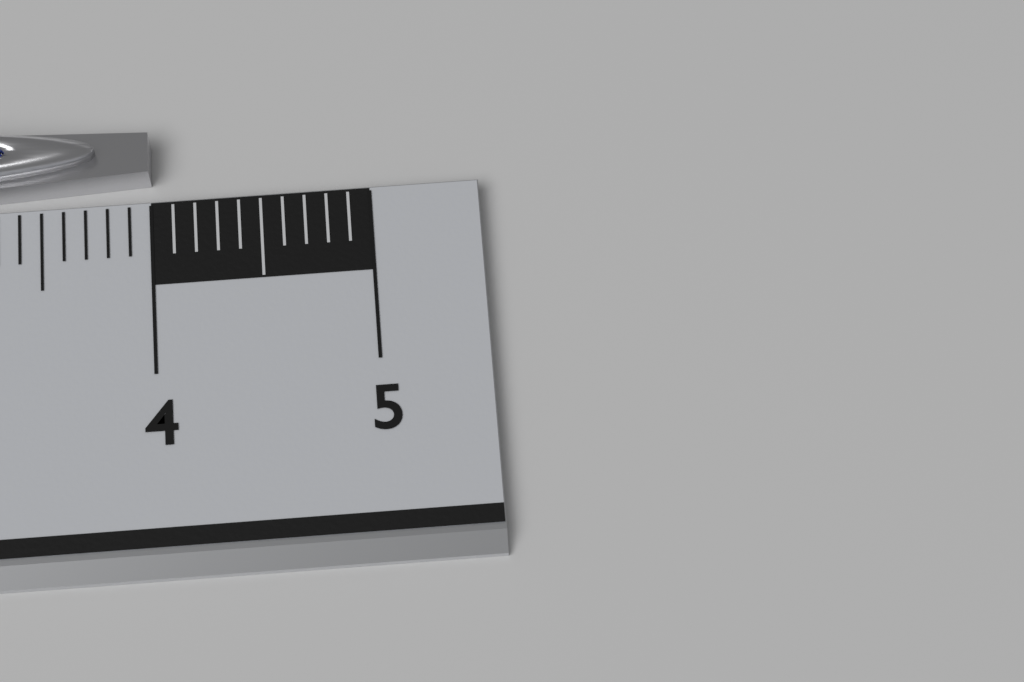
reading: 4.0 cm
